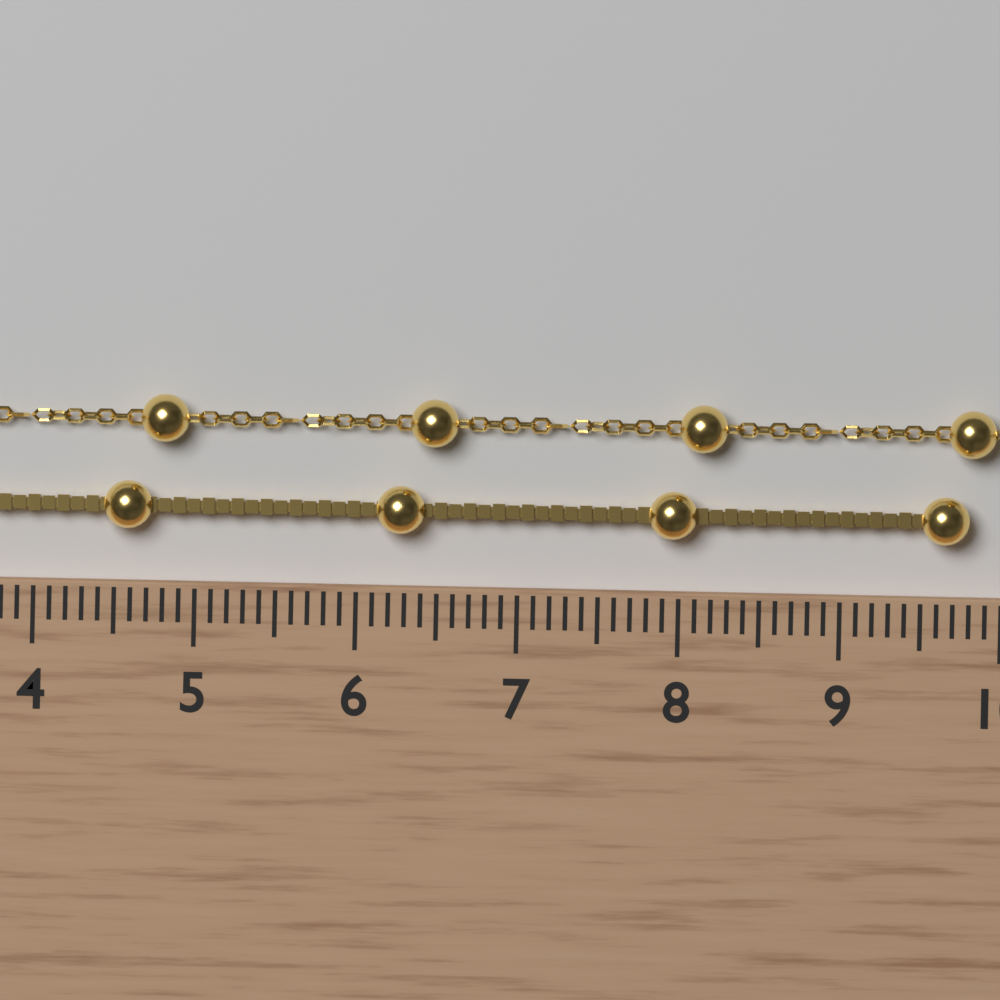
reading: 9.8 cm
